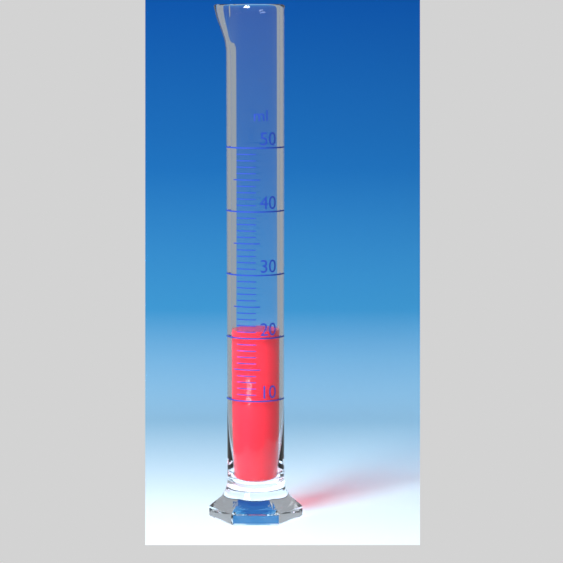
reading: 21 ml
